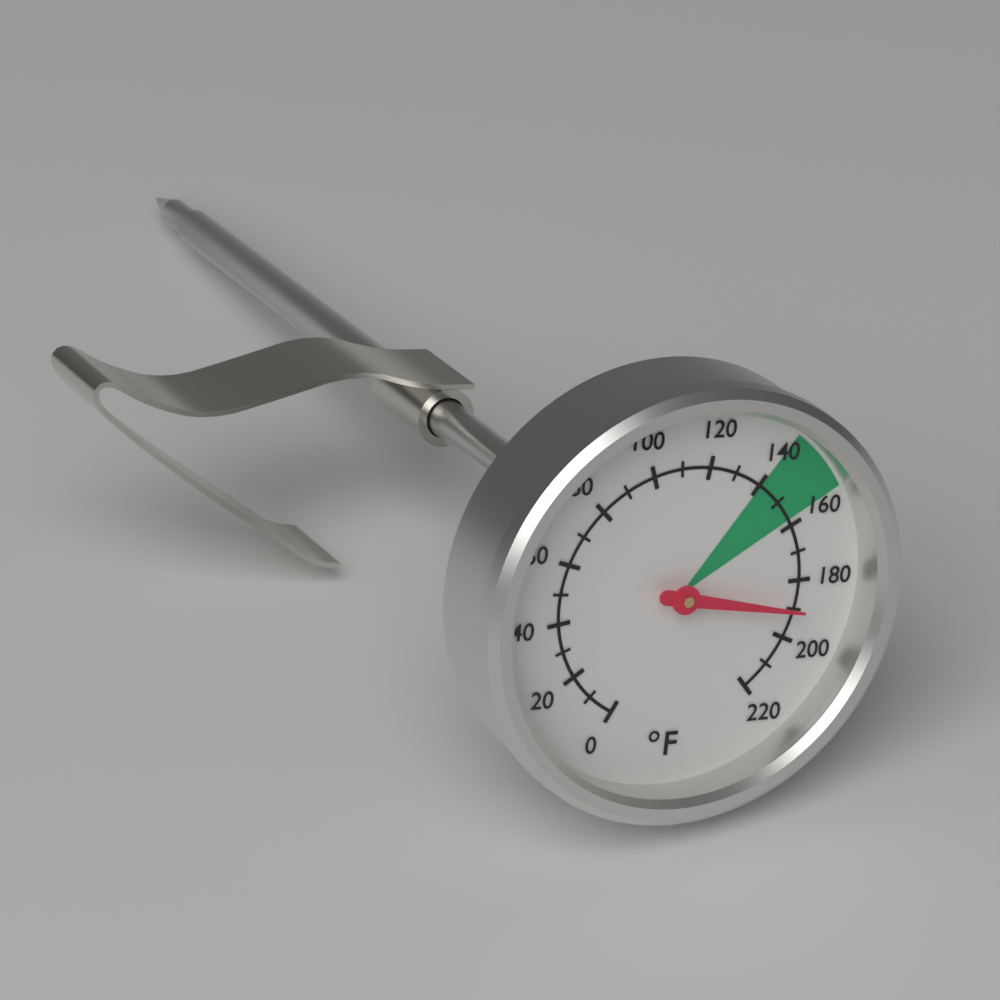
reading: 190 °F
